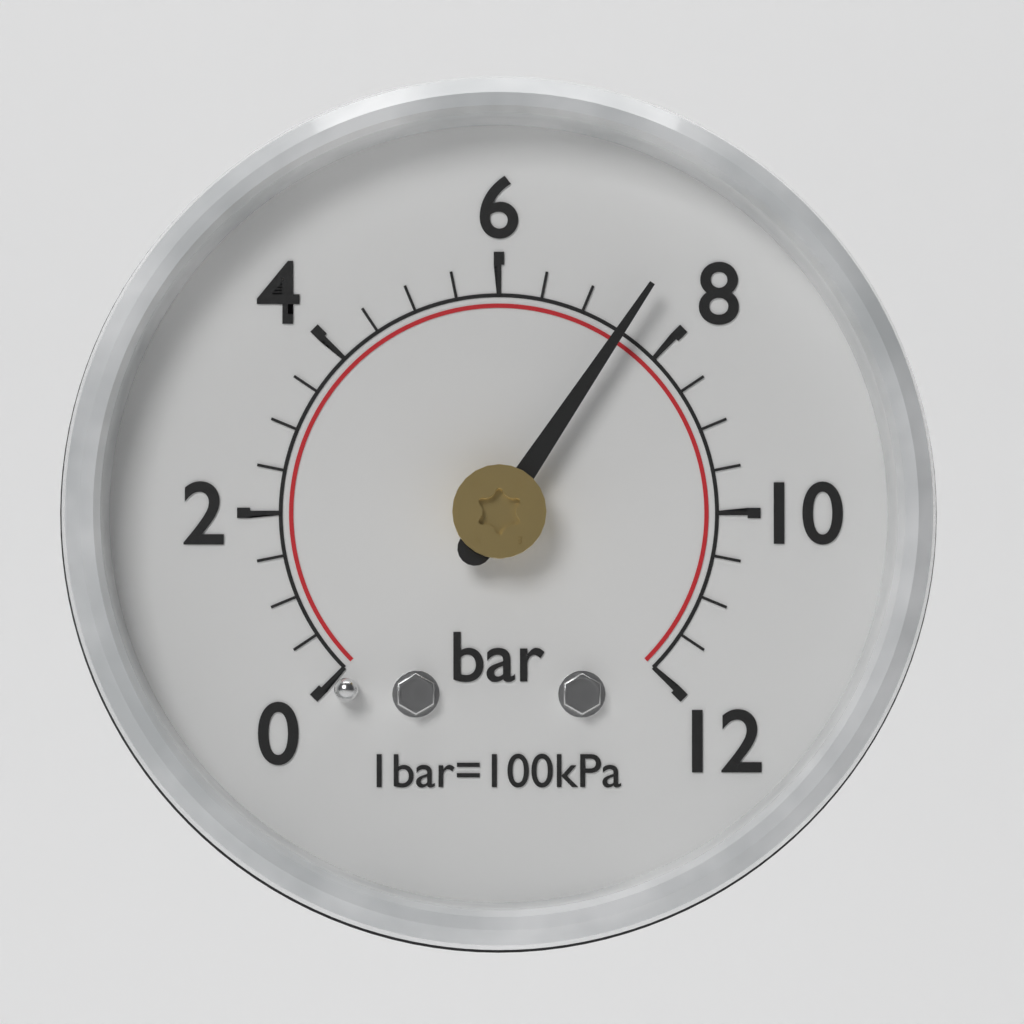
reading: 7.5 bar
